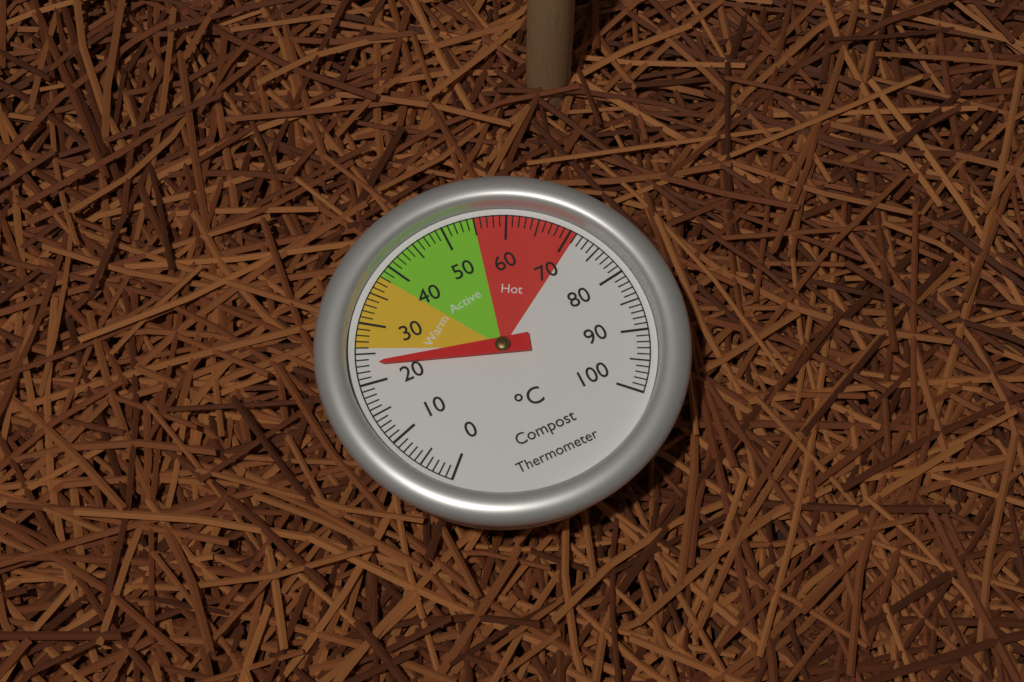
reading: 23 °C
